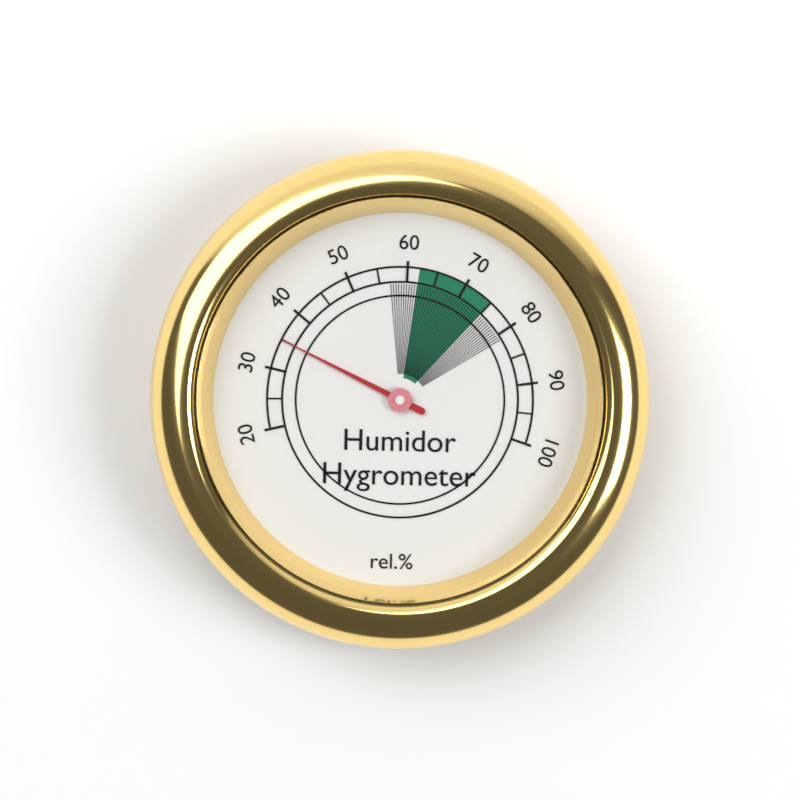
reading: 35 %
